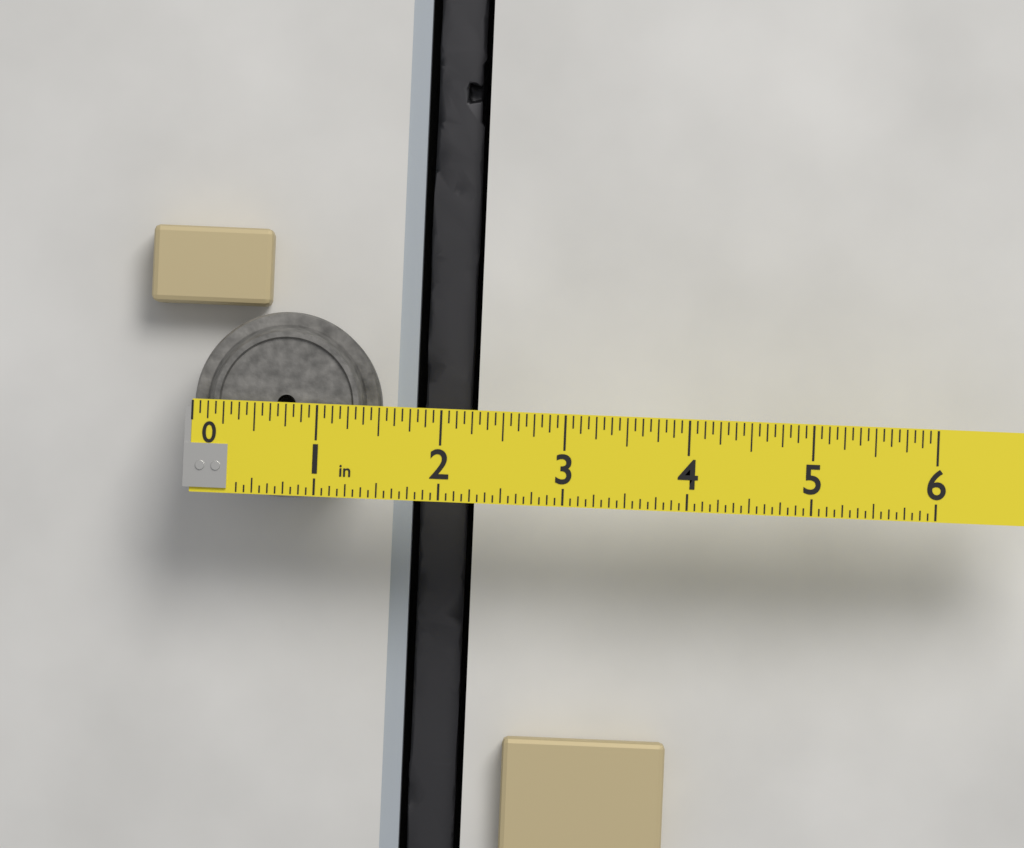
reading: 1.5000 in
